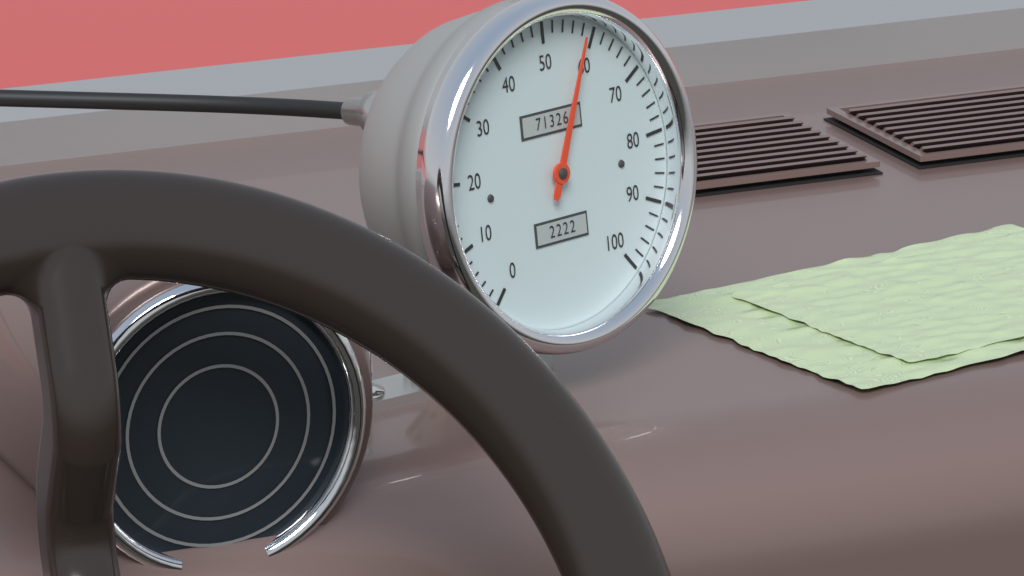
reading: 58 (no unit)
